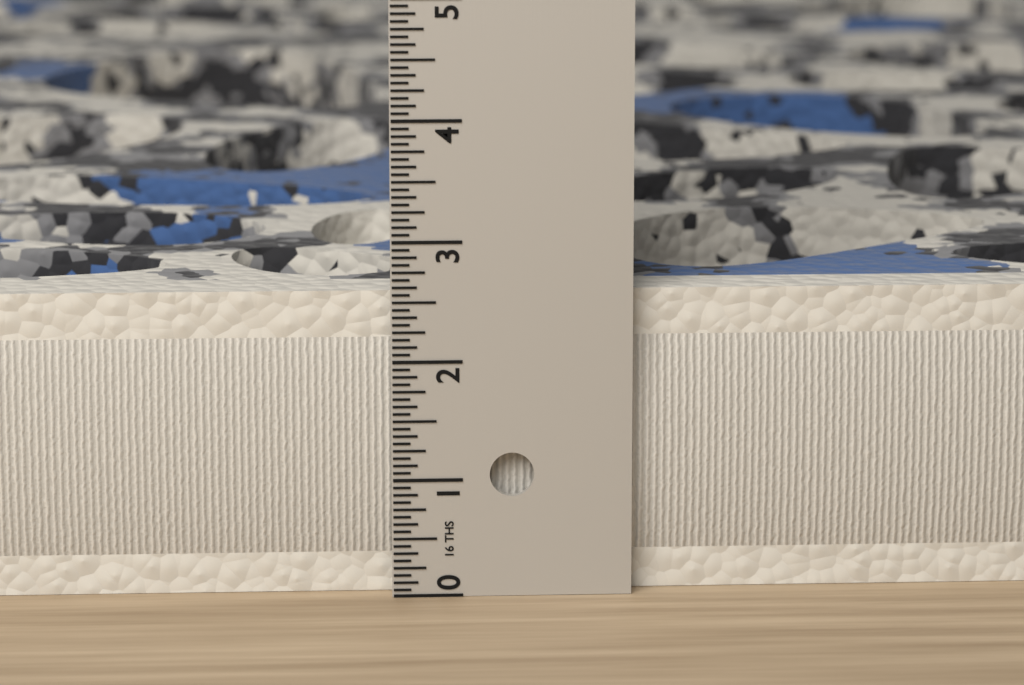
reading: 2.5625 in
